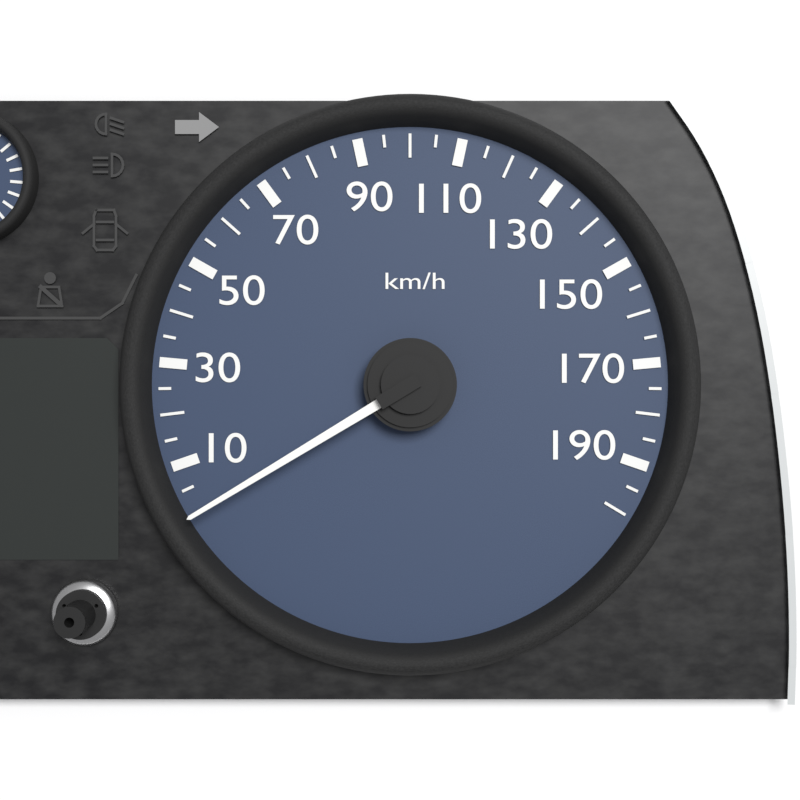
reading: 0 km/h
